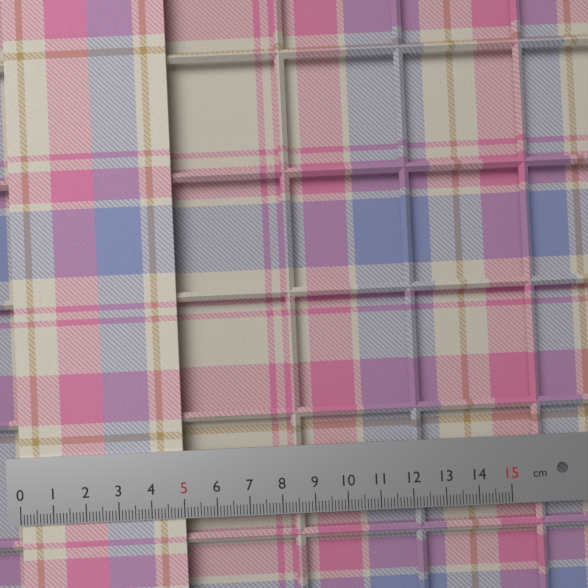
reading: 5.0 cm
